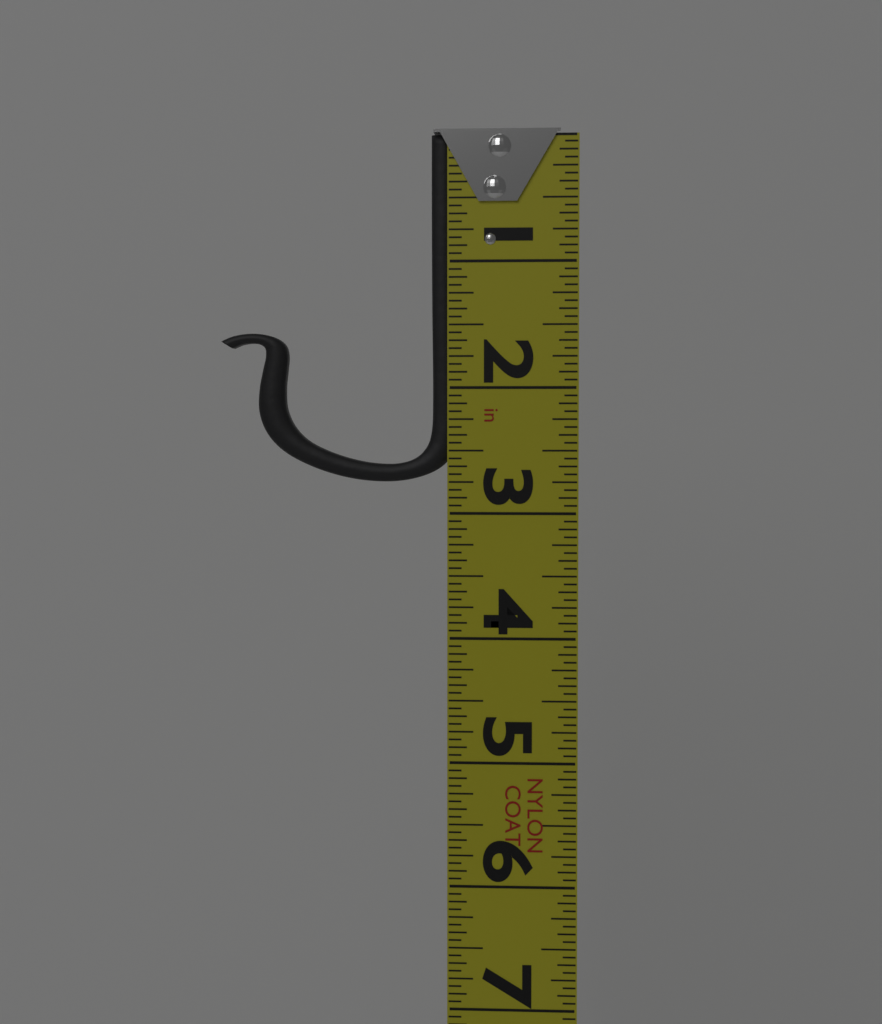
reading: 2.7500 in
